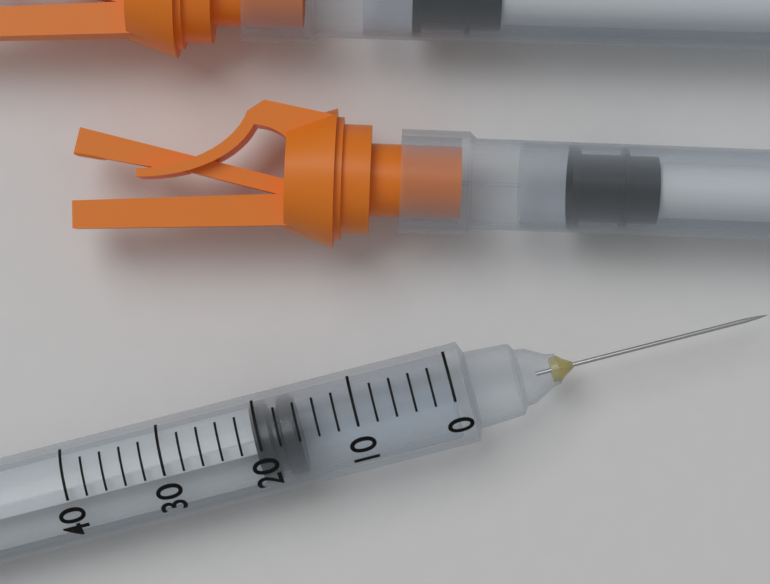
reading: 16 (no unit)
